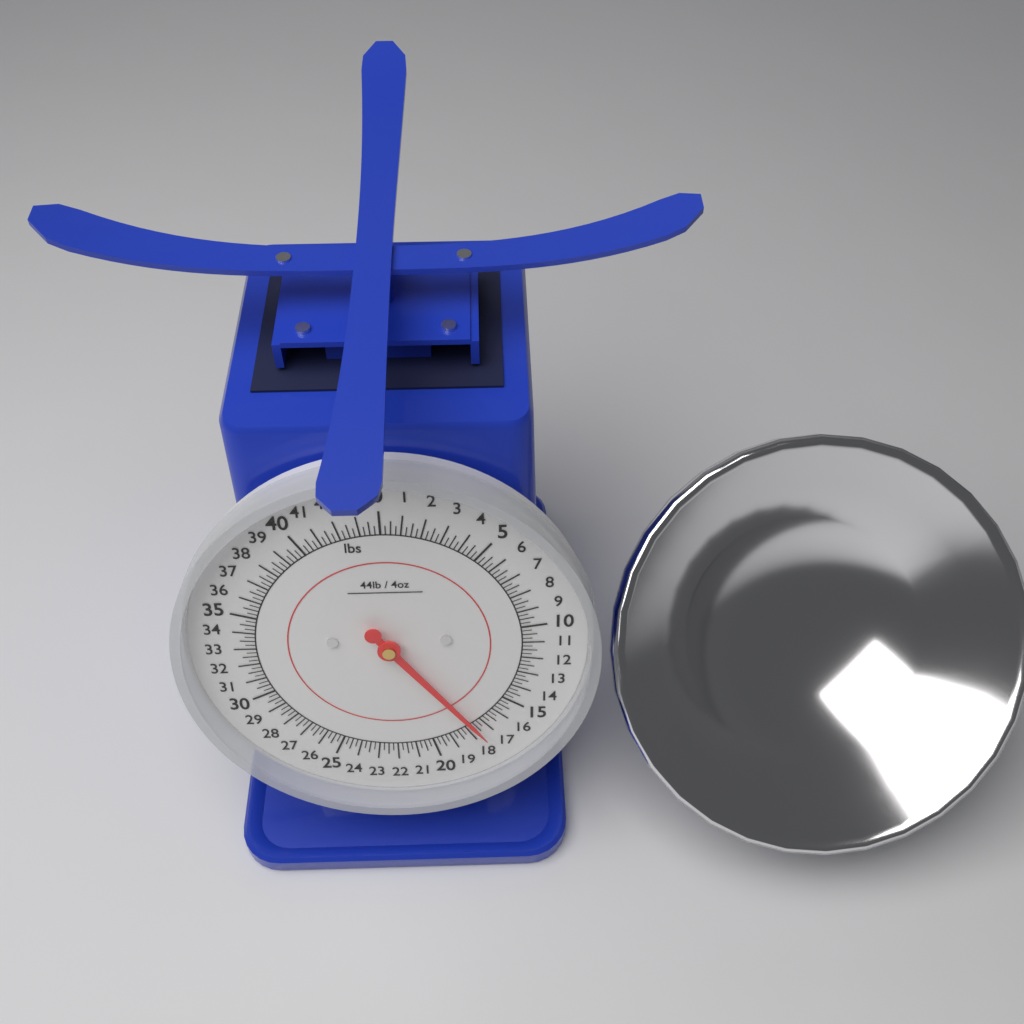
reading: 17.50 lbs
